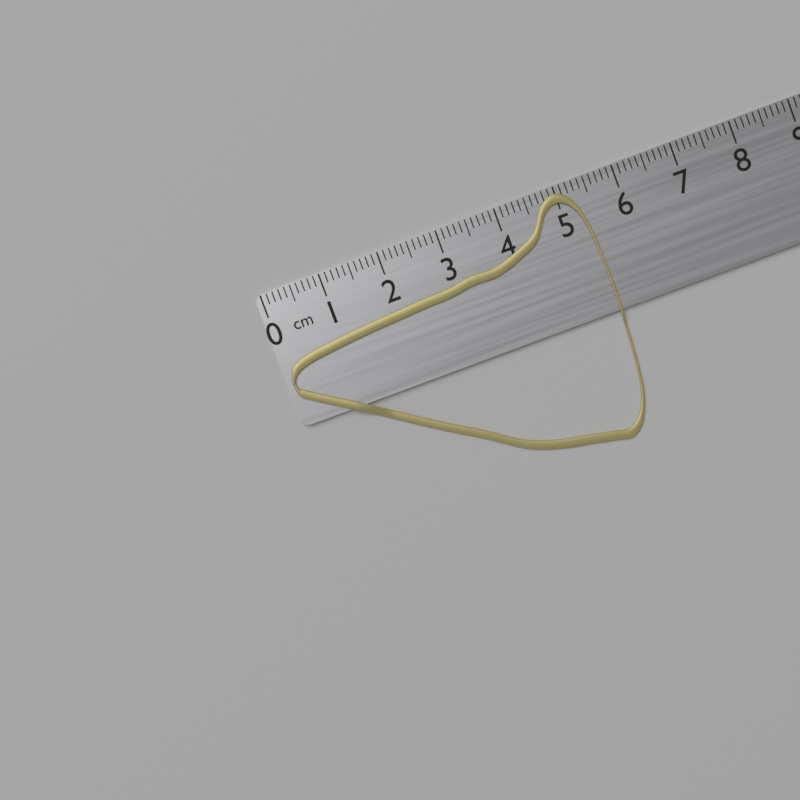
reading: 5.4 cm
